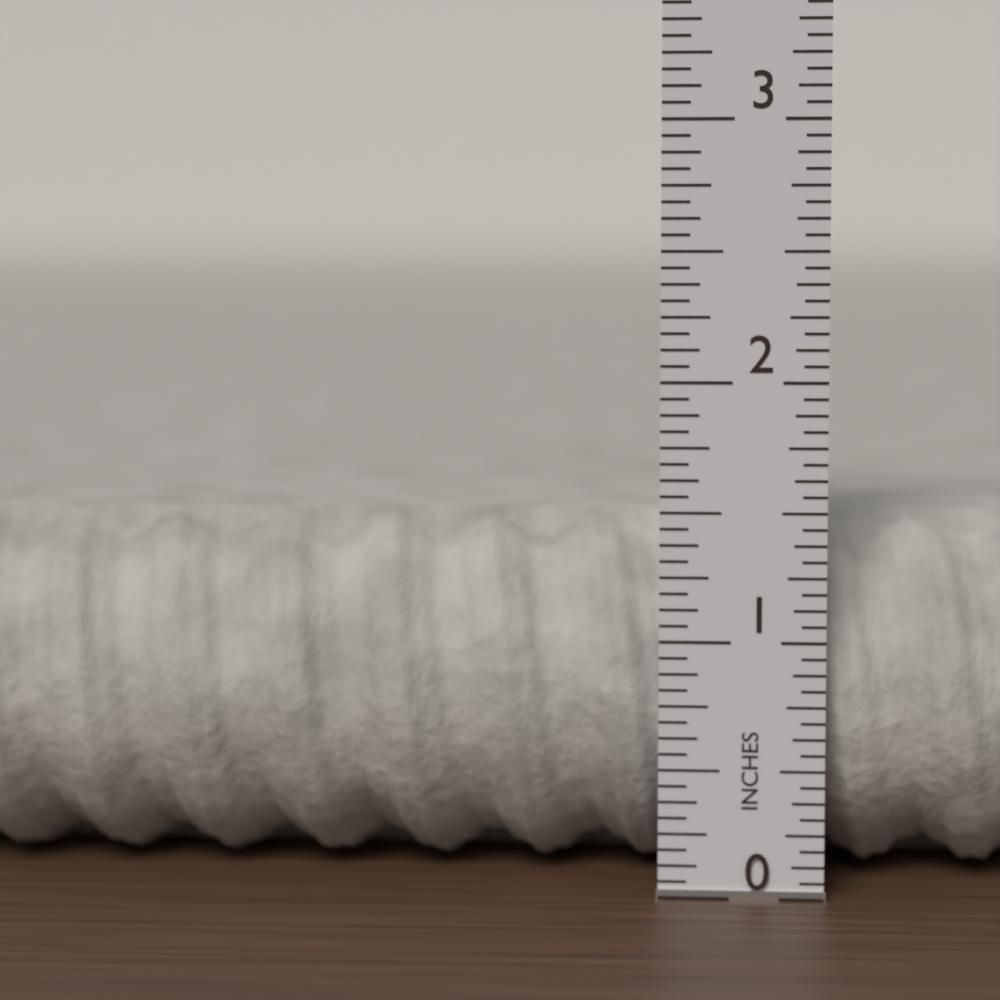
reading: 1.4375 in
